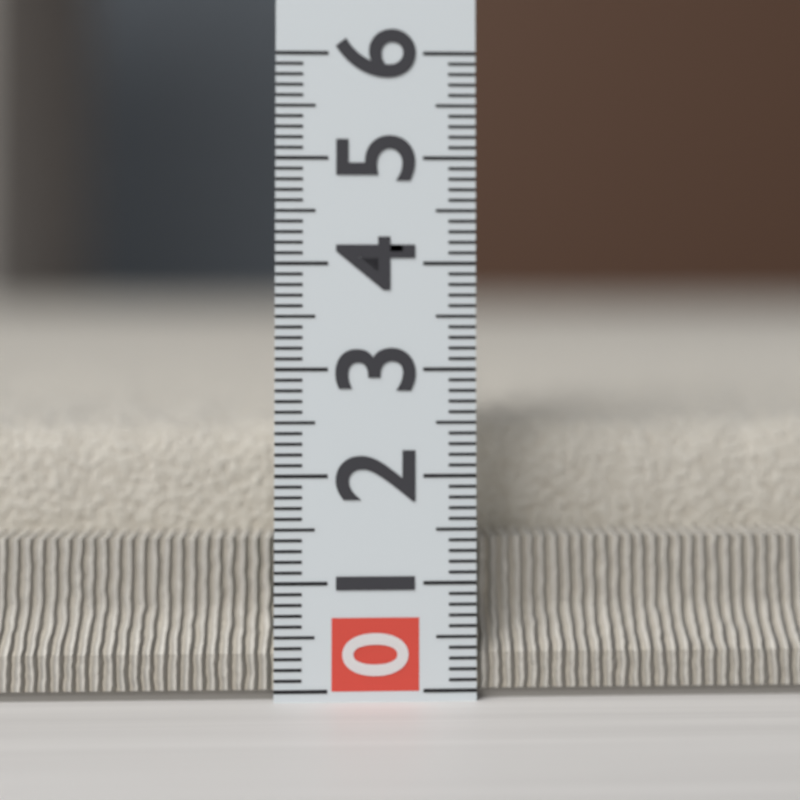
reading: 2.5 (no unit)
